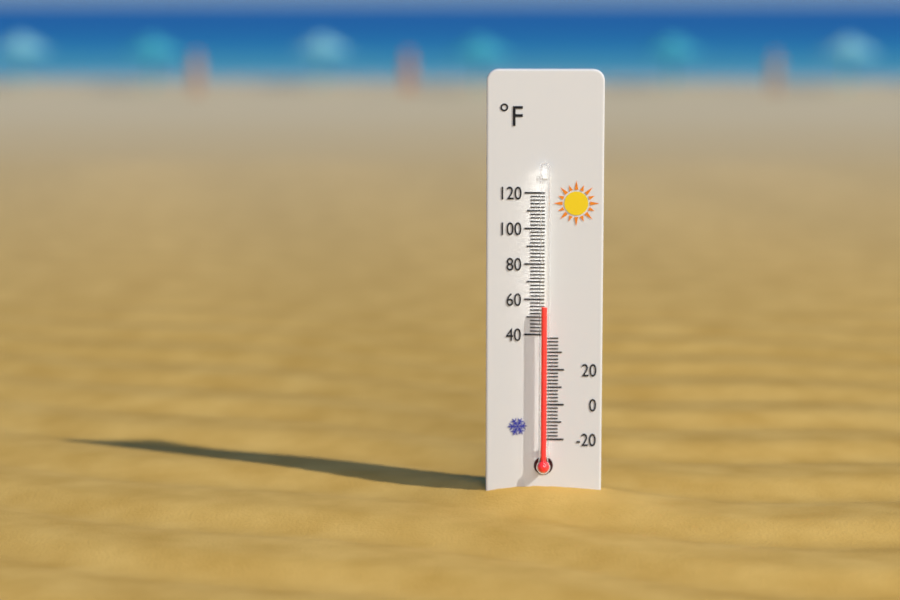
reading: 56 °F
